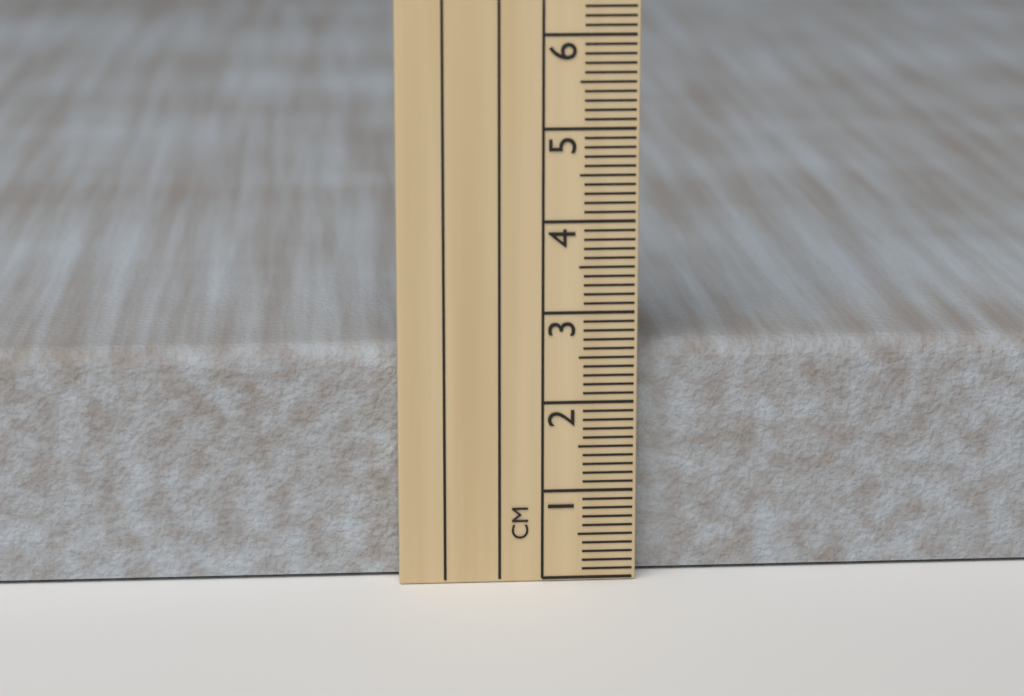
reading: 2.6 cm
